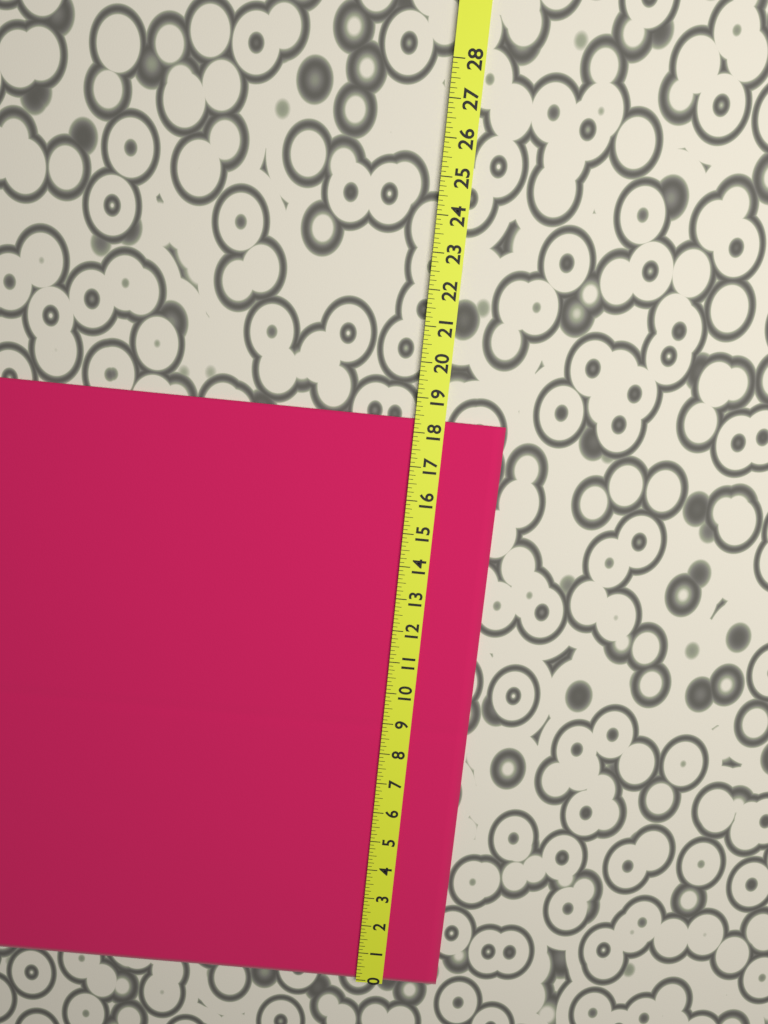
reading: 18.375 (no unit)
